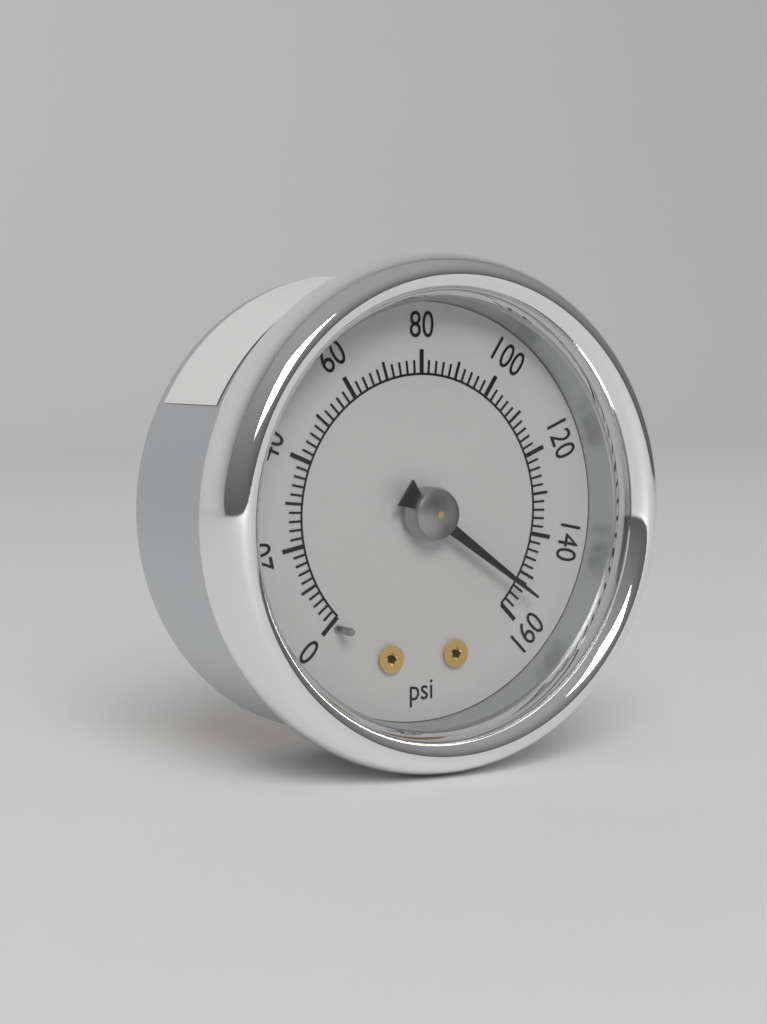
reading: 154 psi
